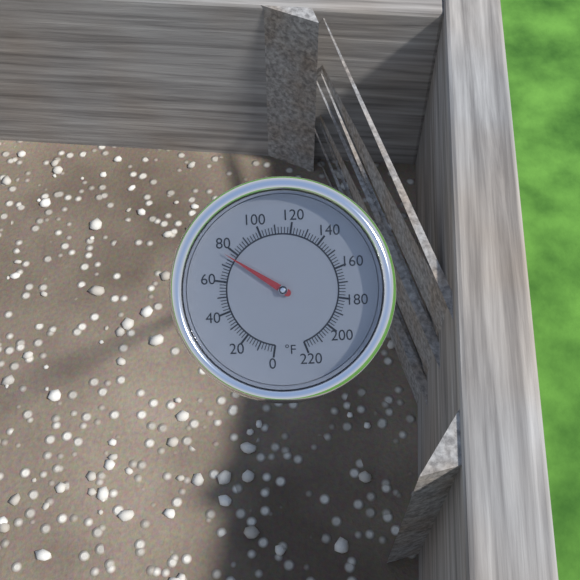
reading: 76 °F
